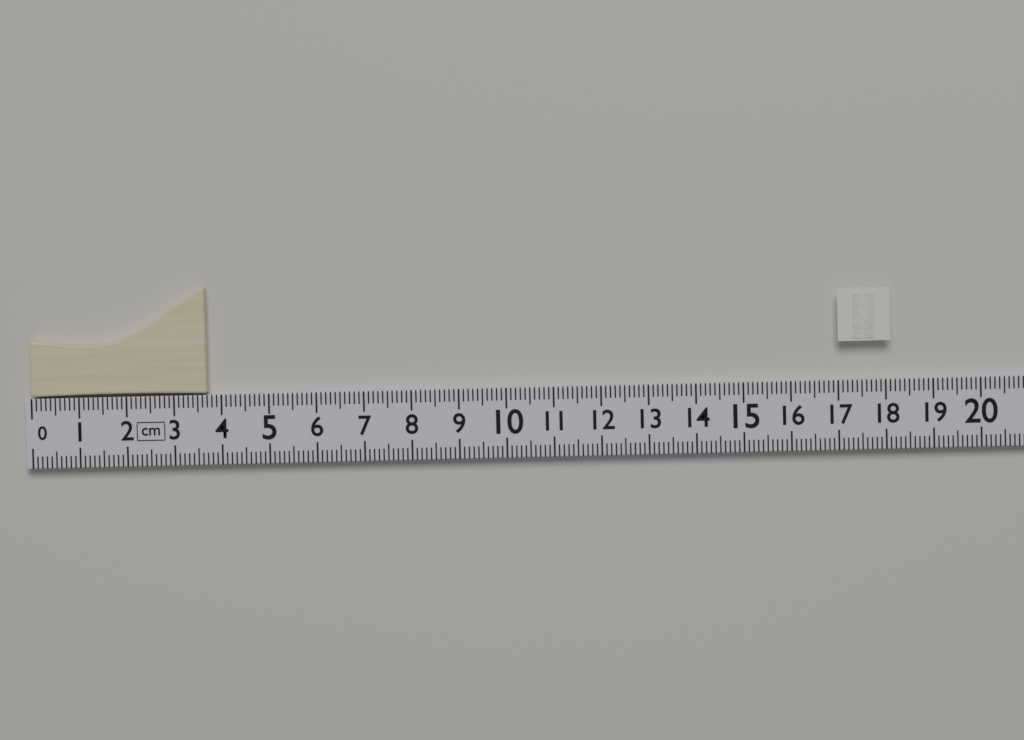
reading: 3.7 cm
